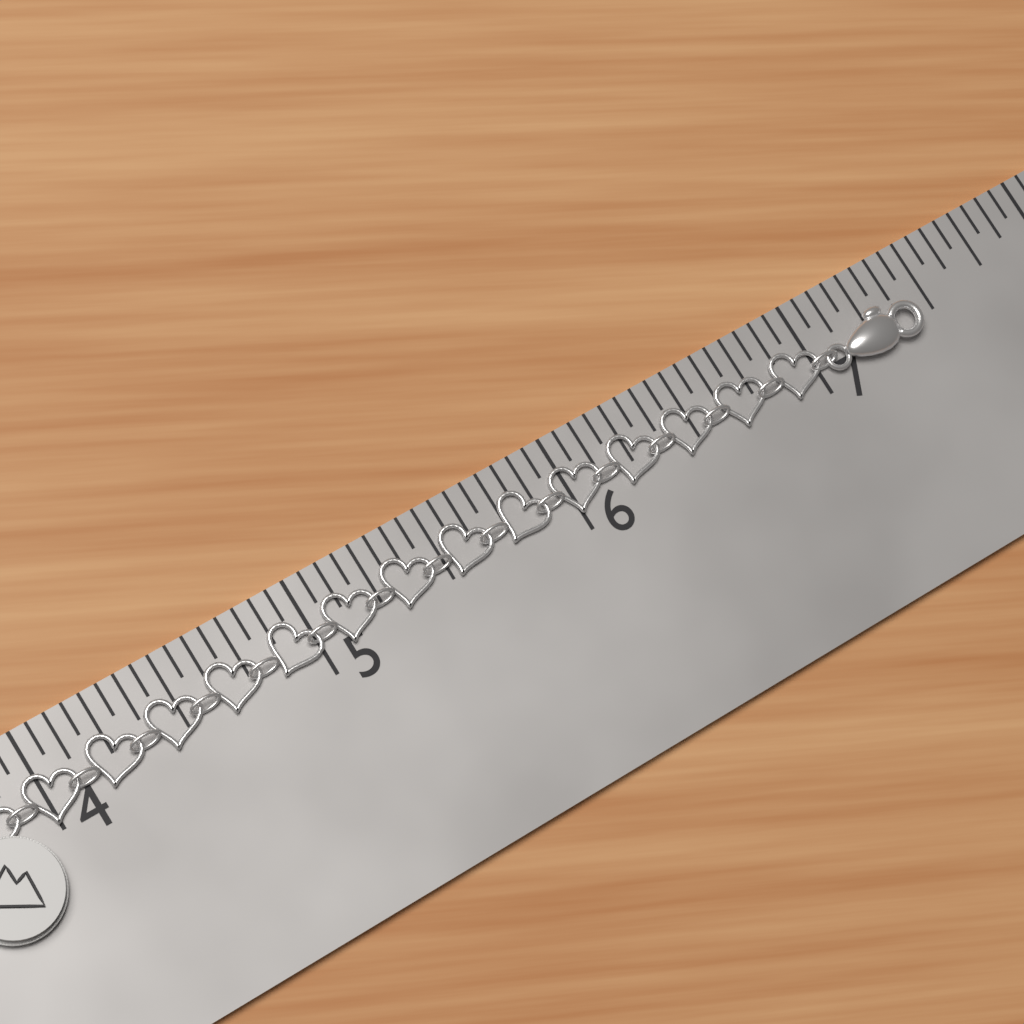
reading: 7.4375 in
